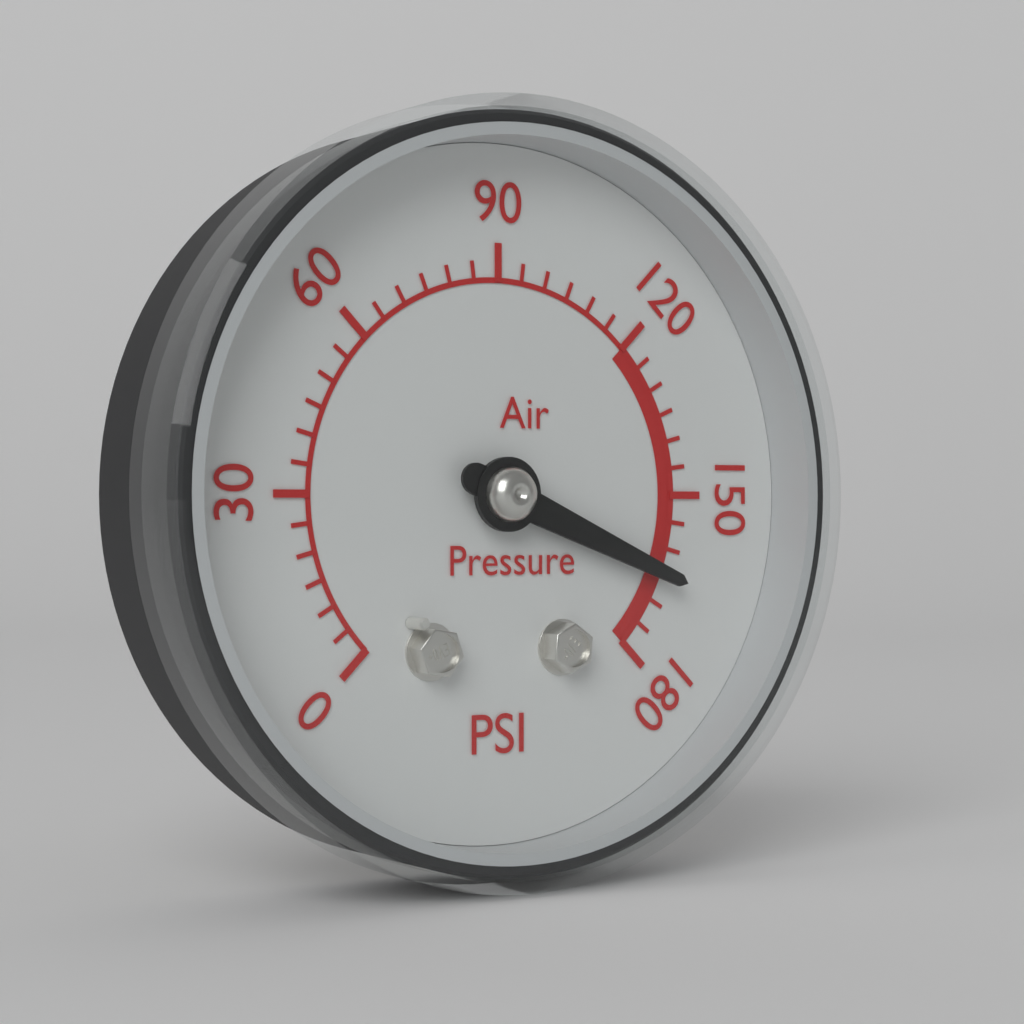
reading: 165 psi
